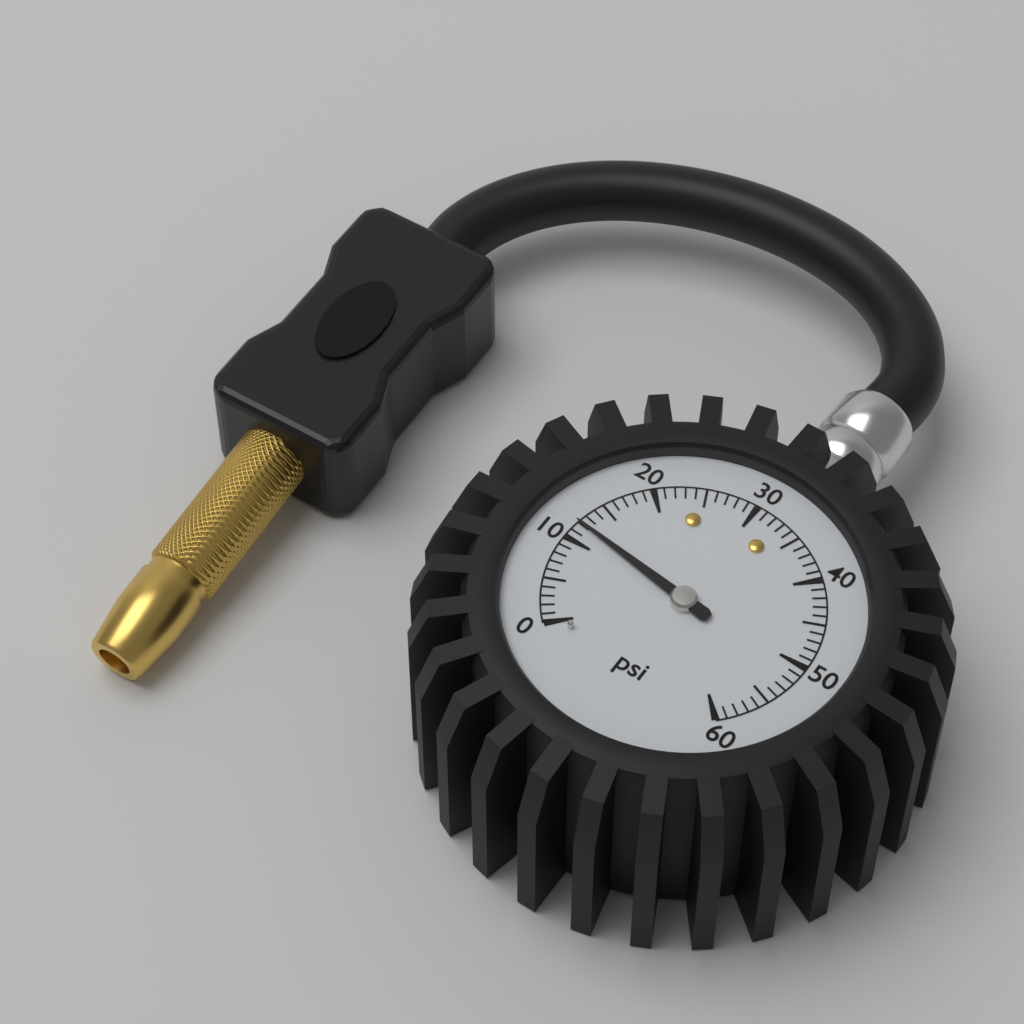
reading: 12 psi
